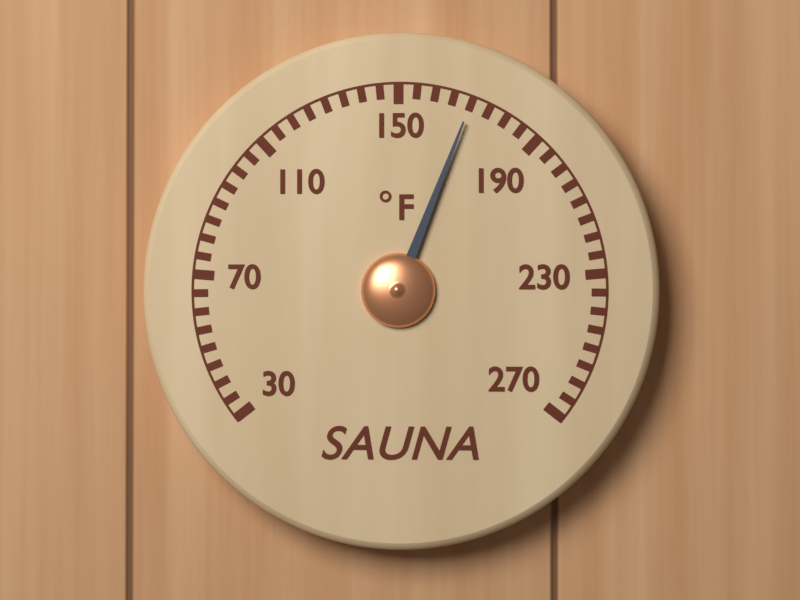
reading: 170 °F
